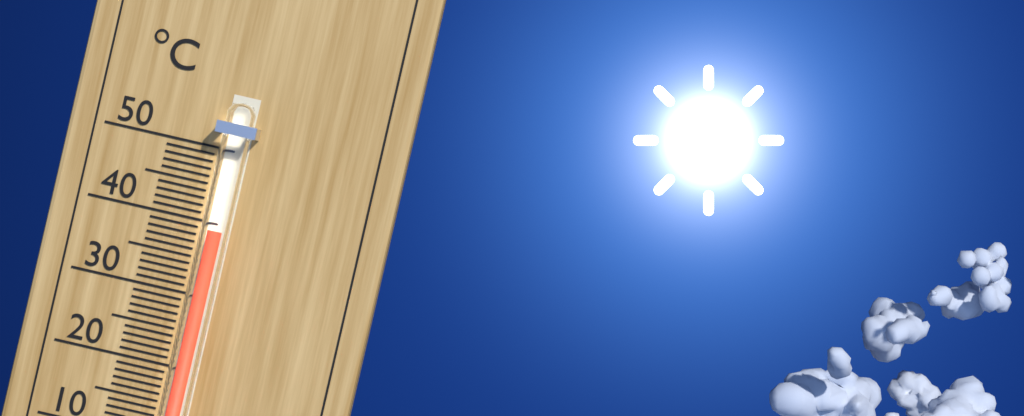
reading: 39 °C
